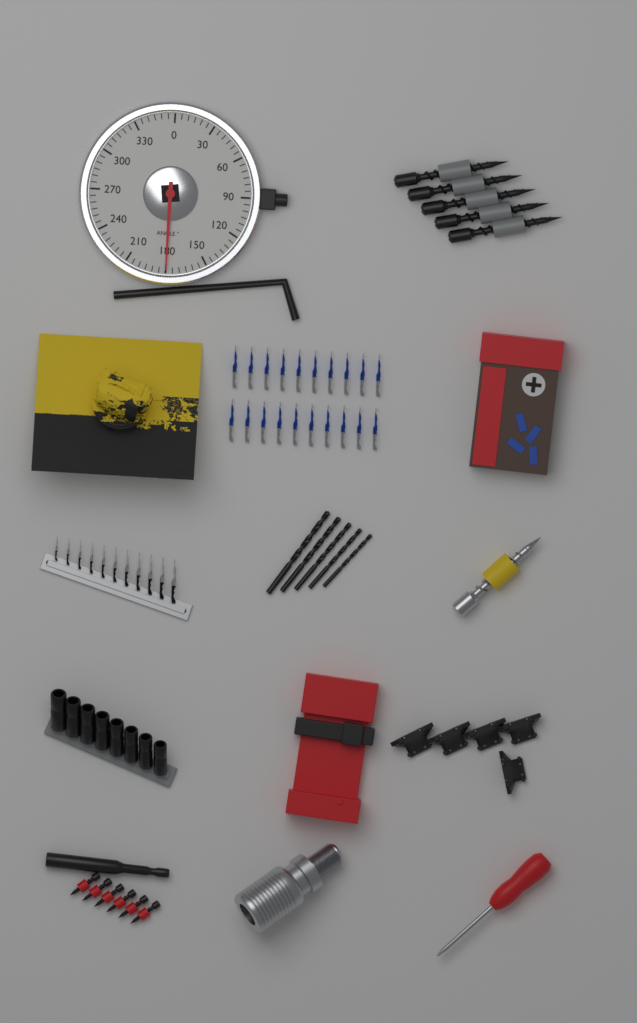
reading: 180 °
